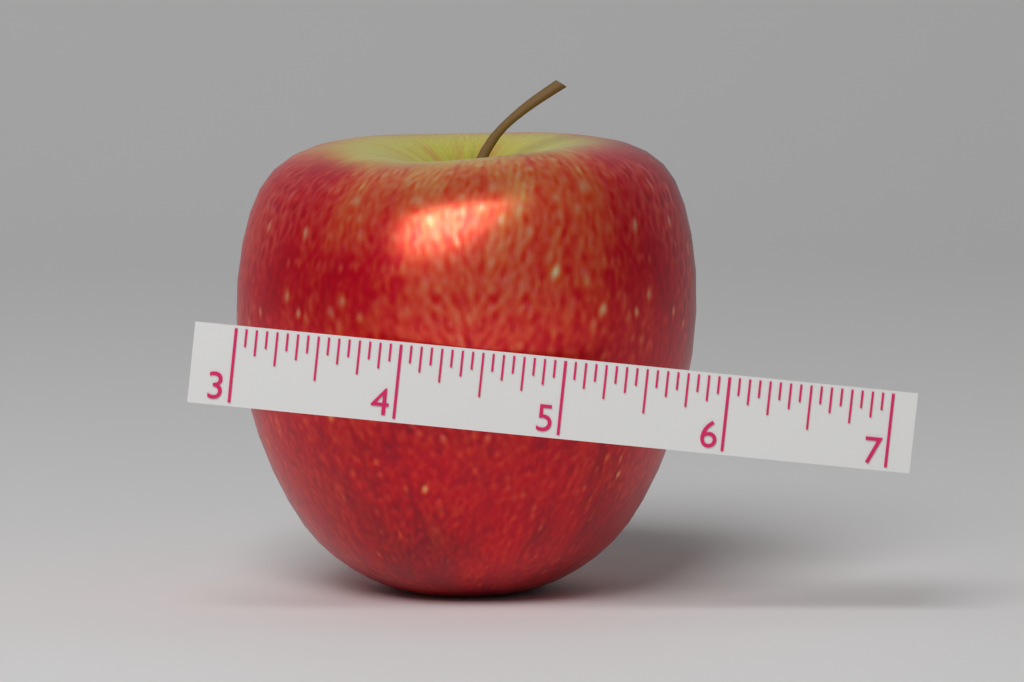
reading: 5.8750 (no unit)
